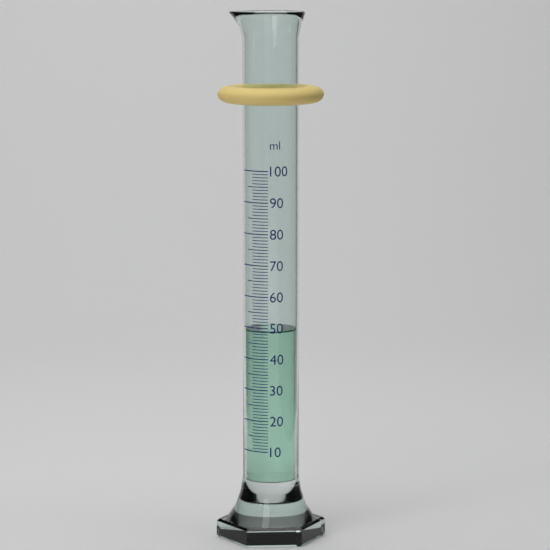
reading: 49 ml
